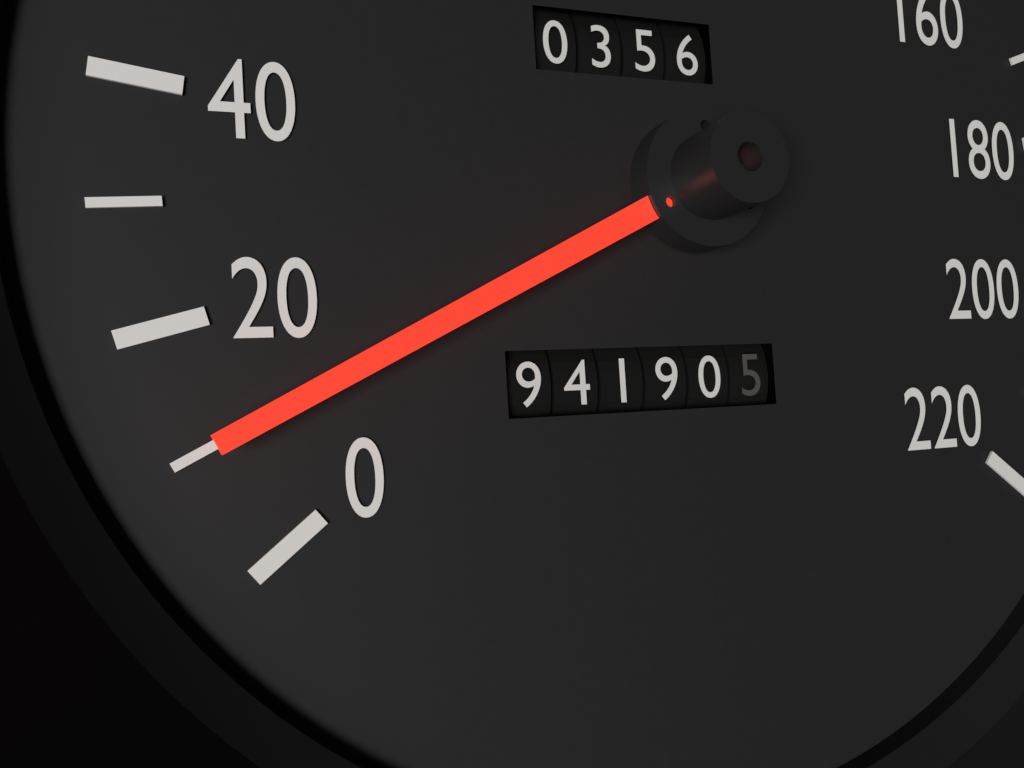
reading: 10 km/h
